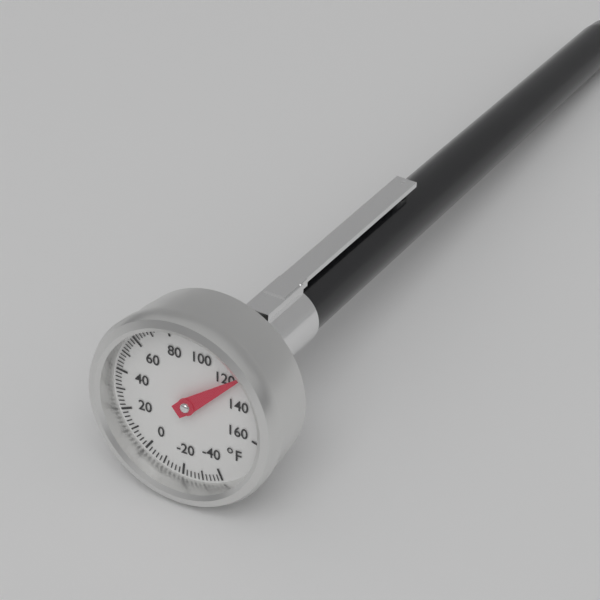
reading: 124 °F
